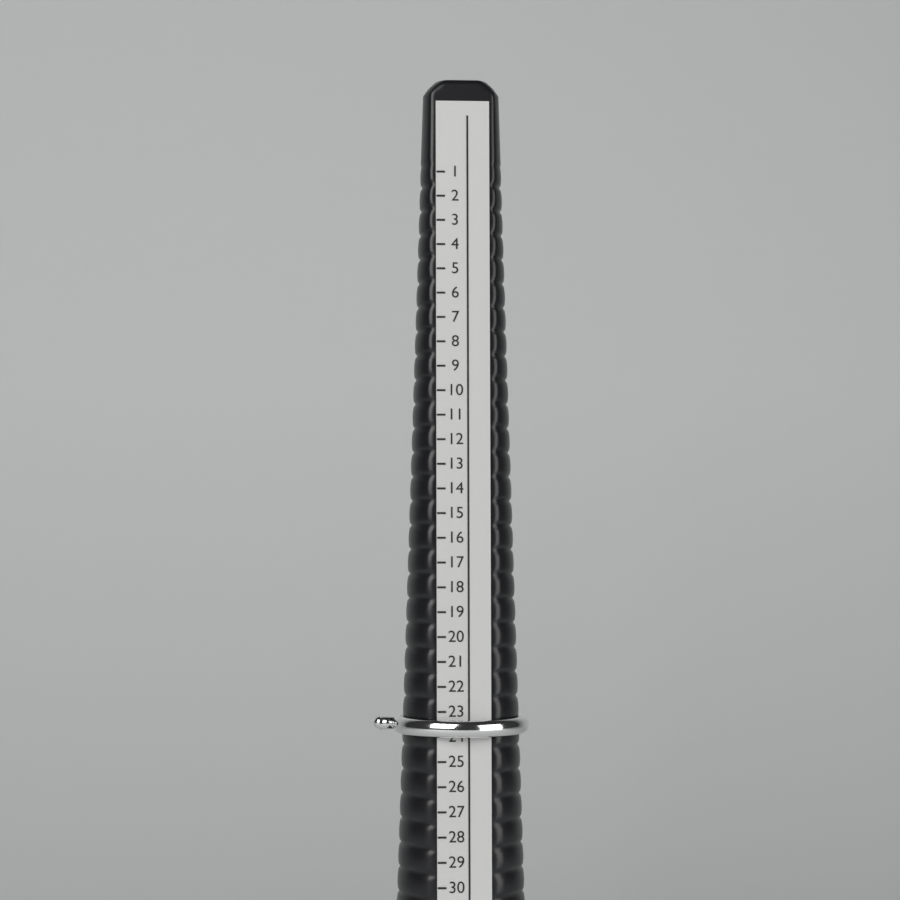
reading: 24 (no unit)
